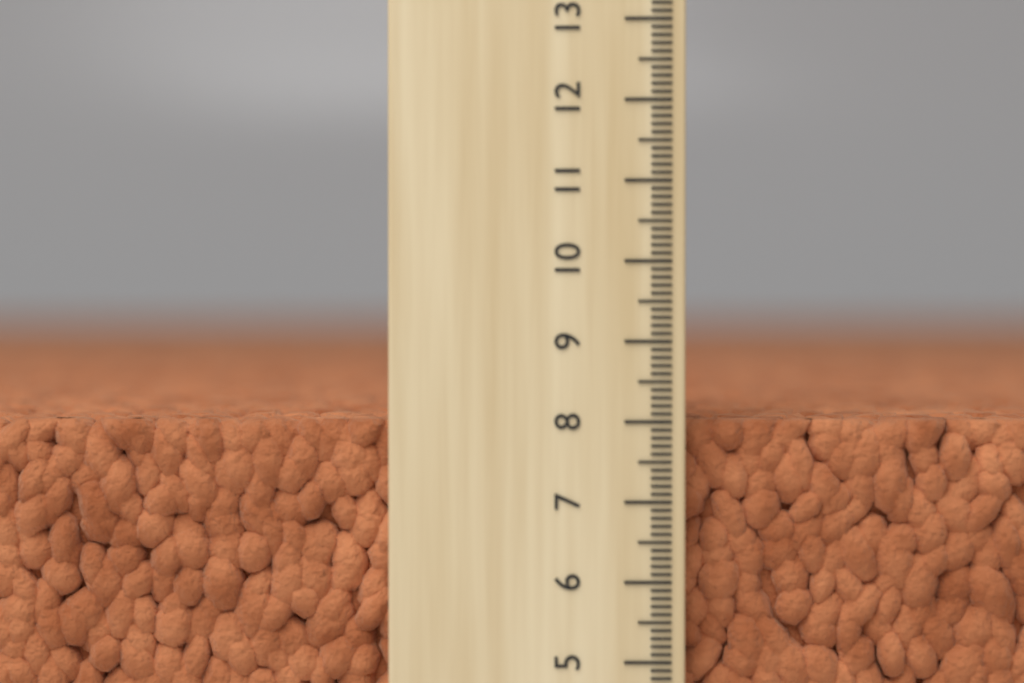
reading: 8.0 (no unit)
